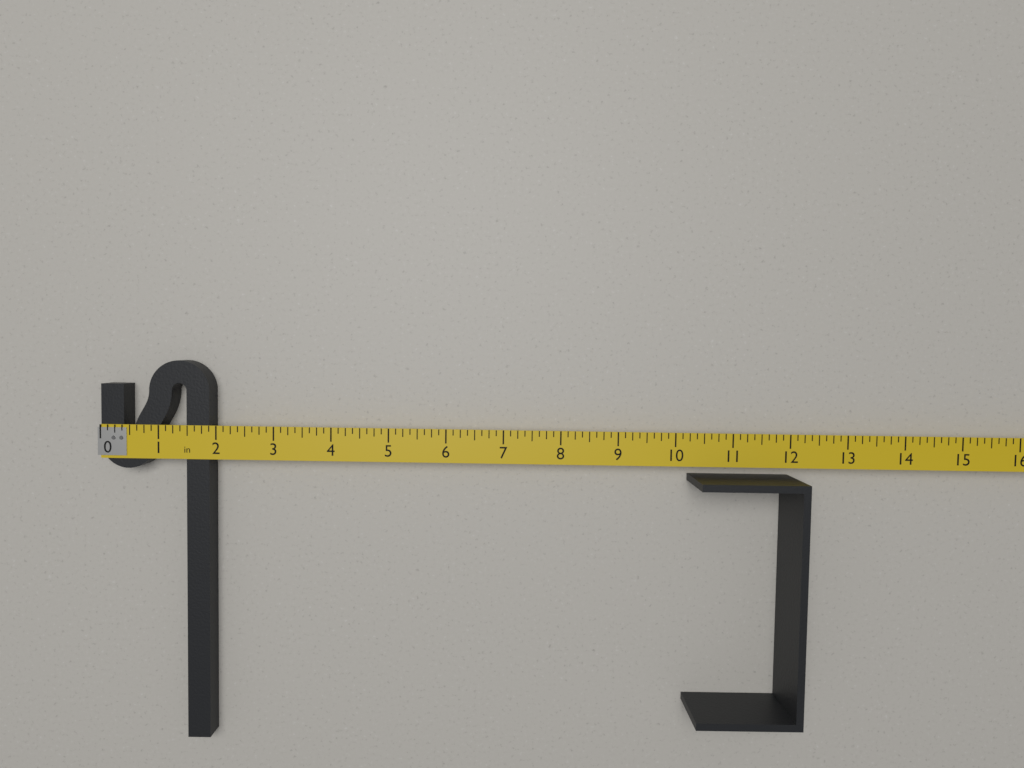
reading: 1.875 in
